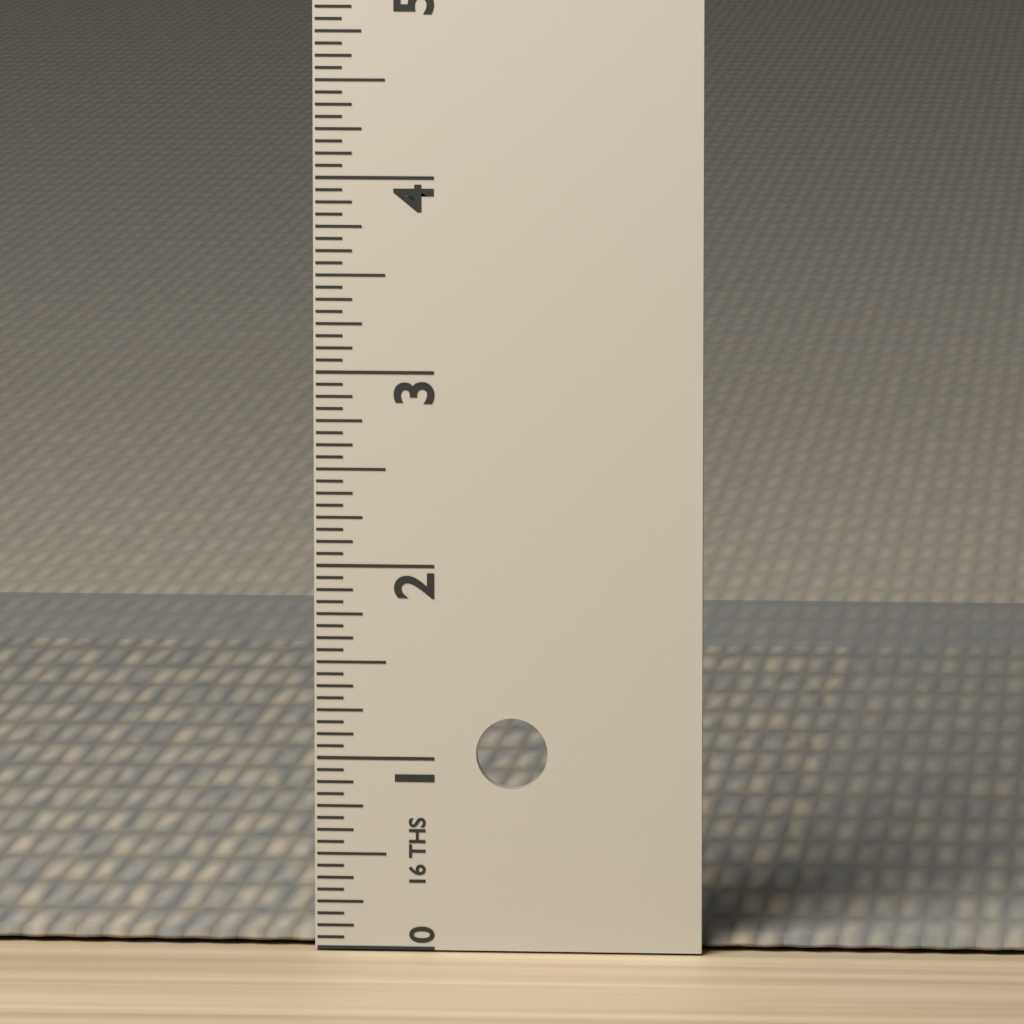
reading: 0.0625 in
